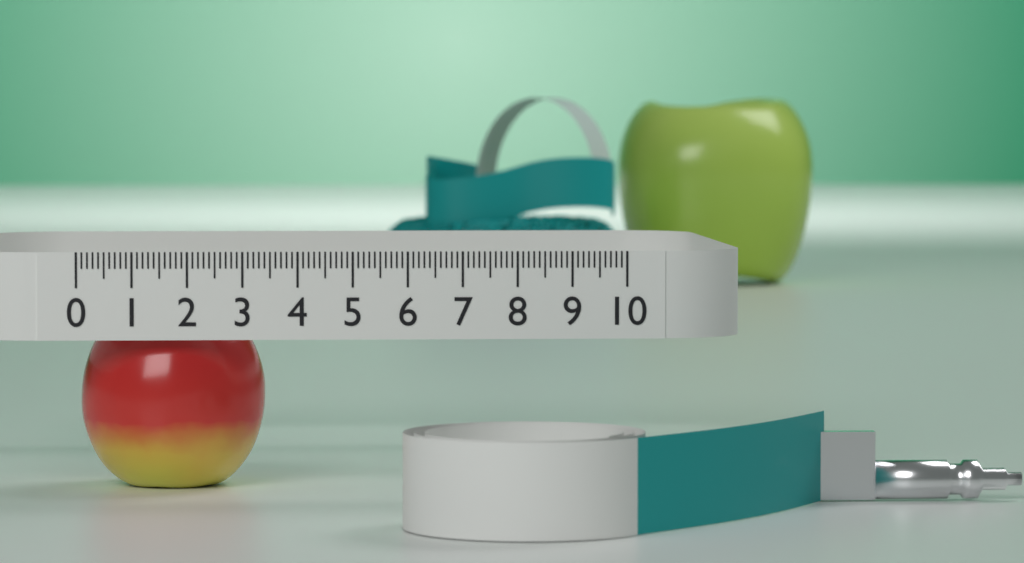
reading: 3.4 (no unit)
